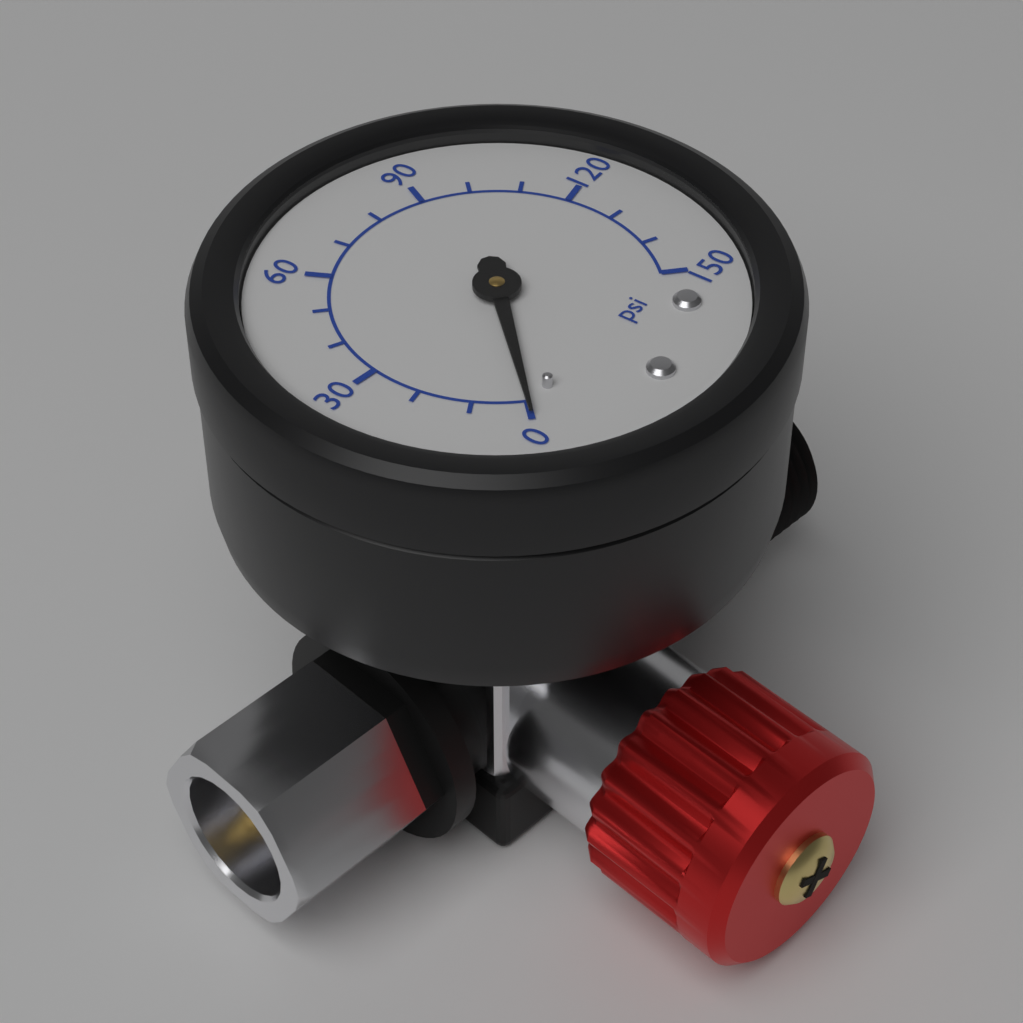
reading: 0 psi
